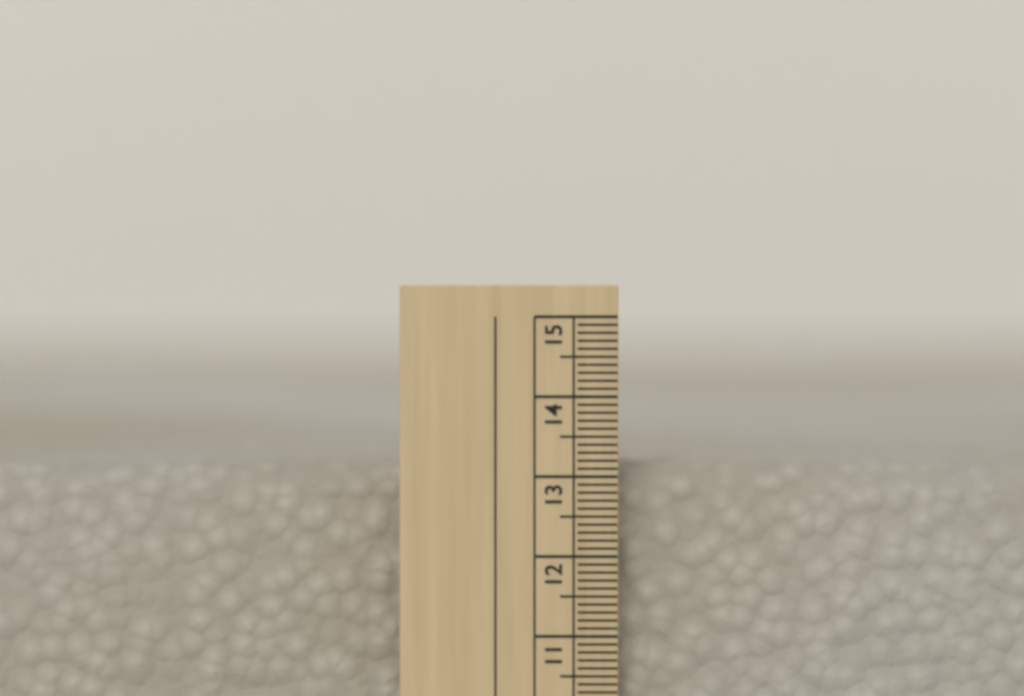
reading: 13.1 cm
